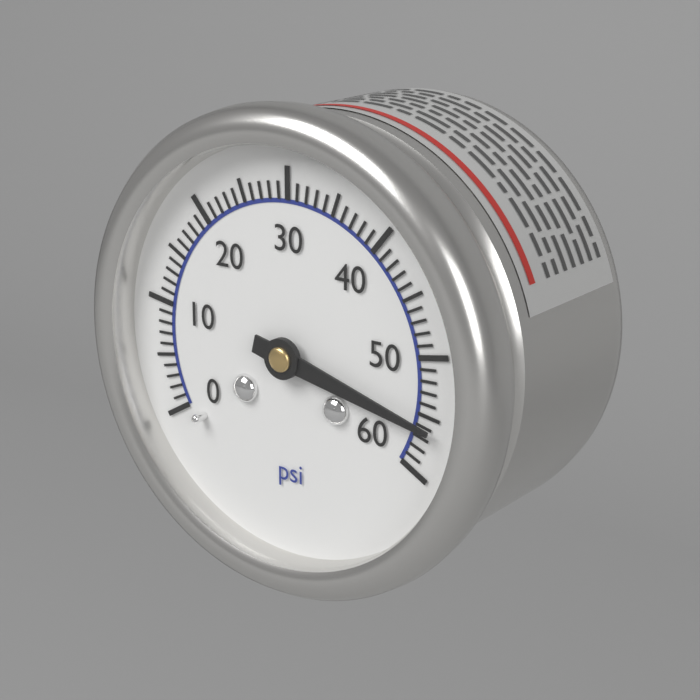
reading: 56 psi
